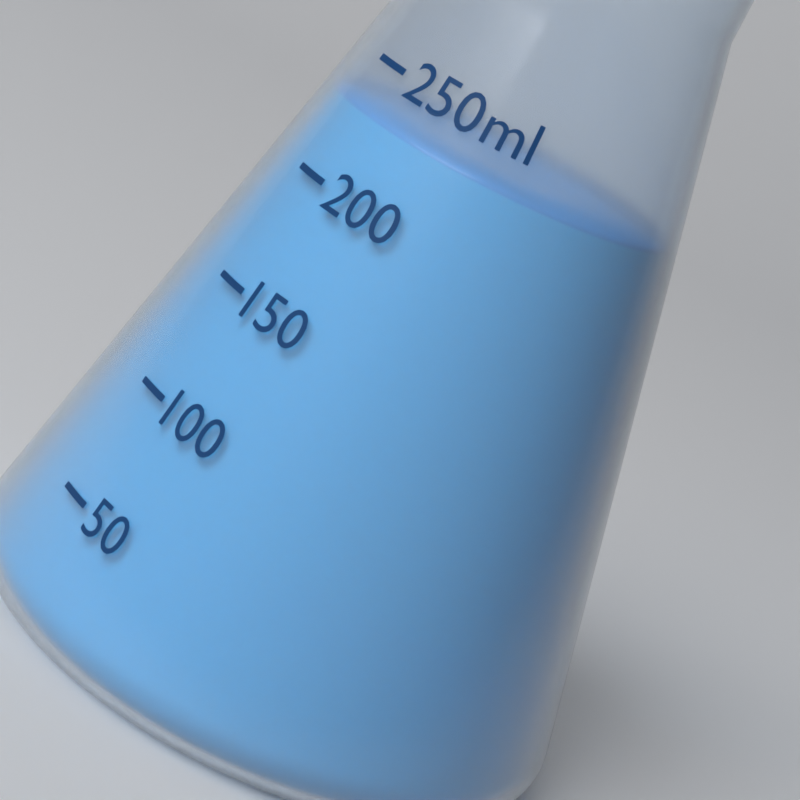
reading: 230 ml
